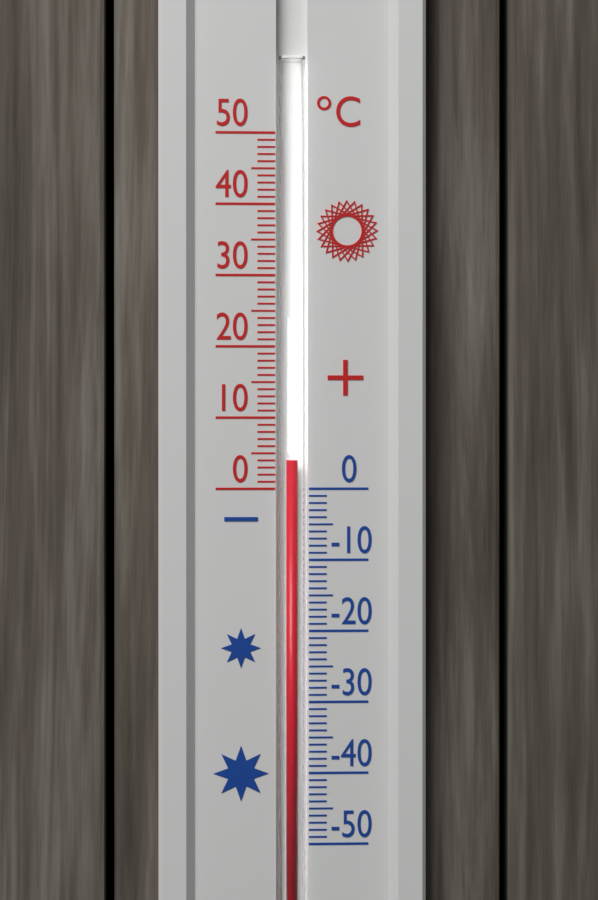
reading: 4 °C
